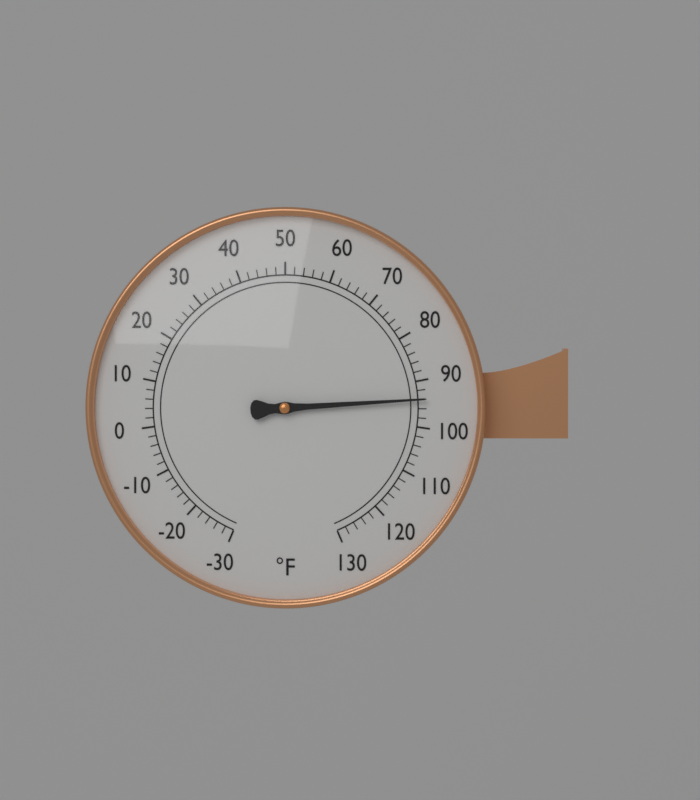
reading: 94 °F
